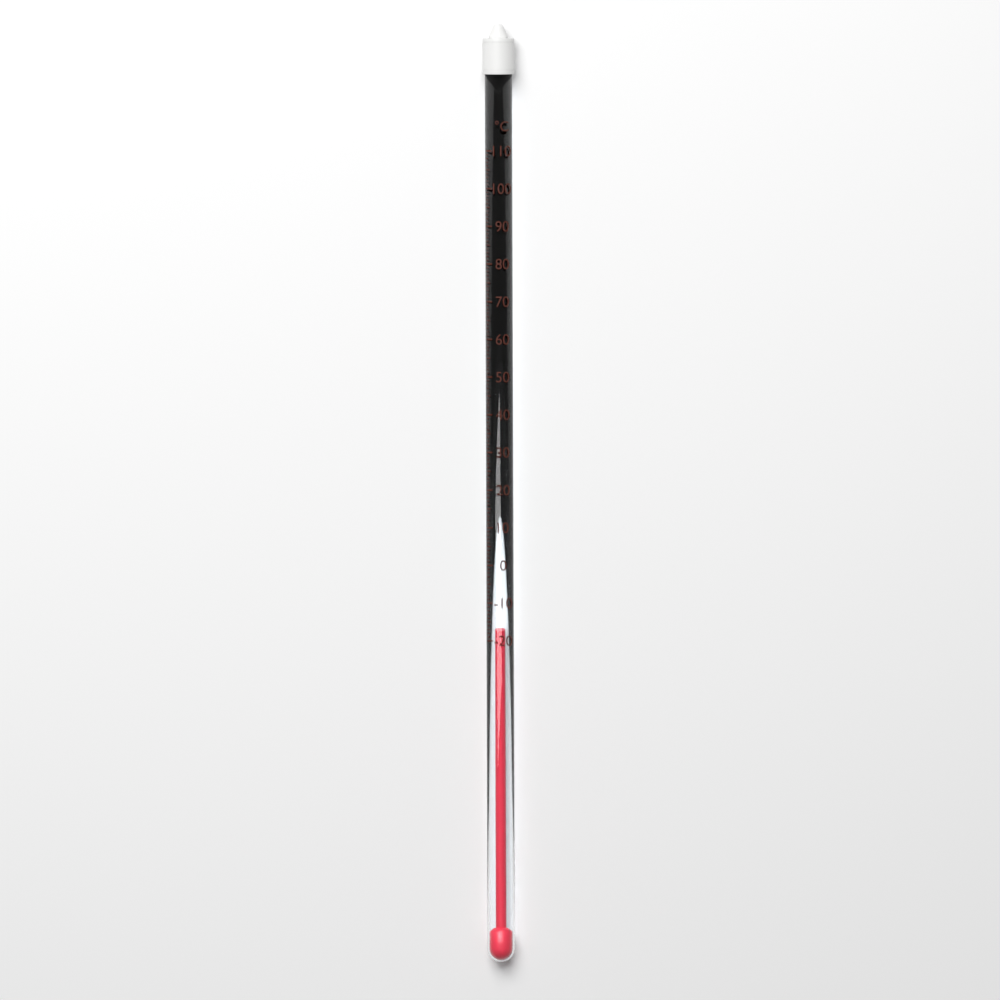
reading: -18 °C
